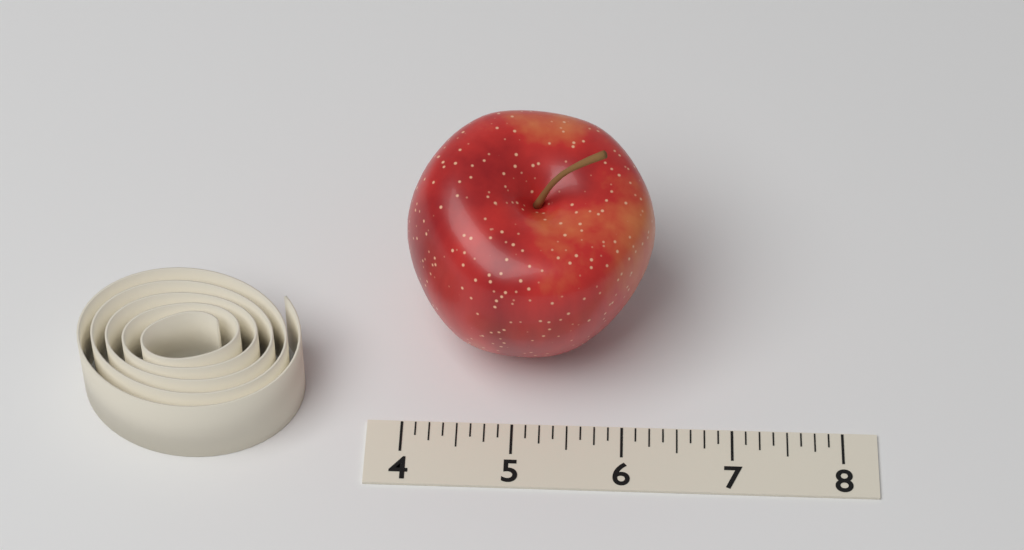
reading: 6.250 (no unit)
